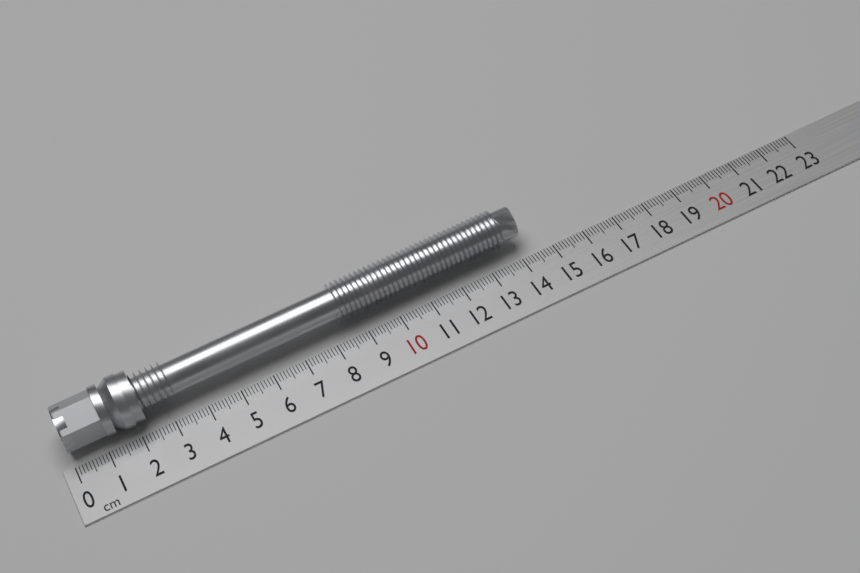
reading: 14.3 cm
